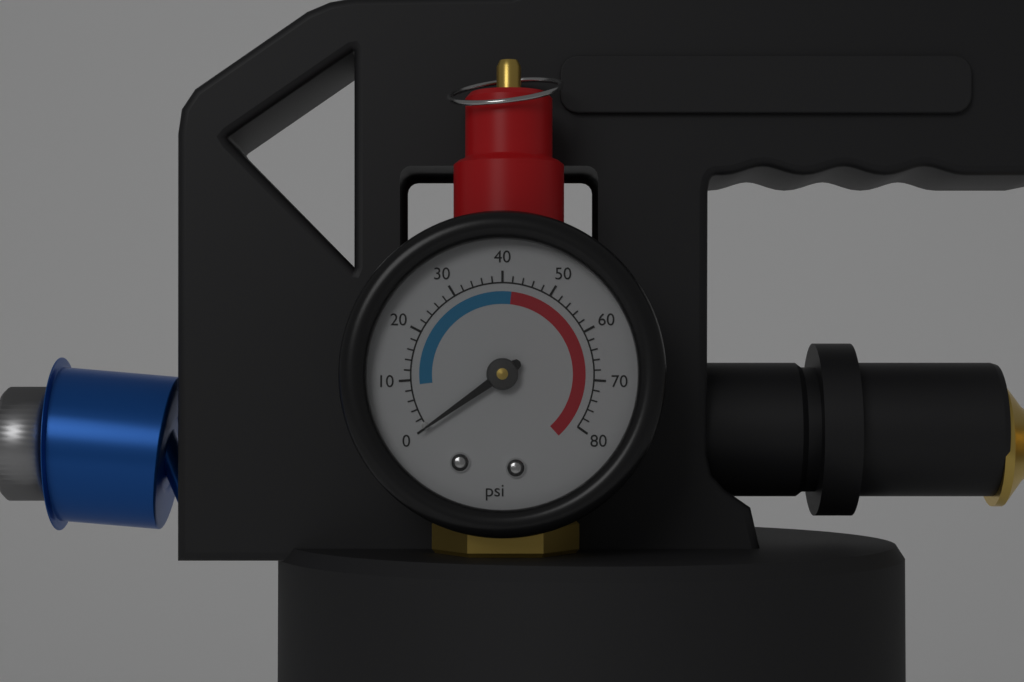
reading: 0 psi
